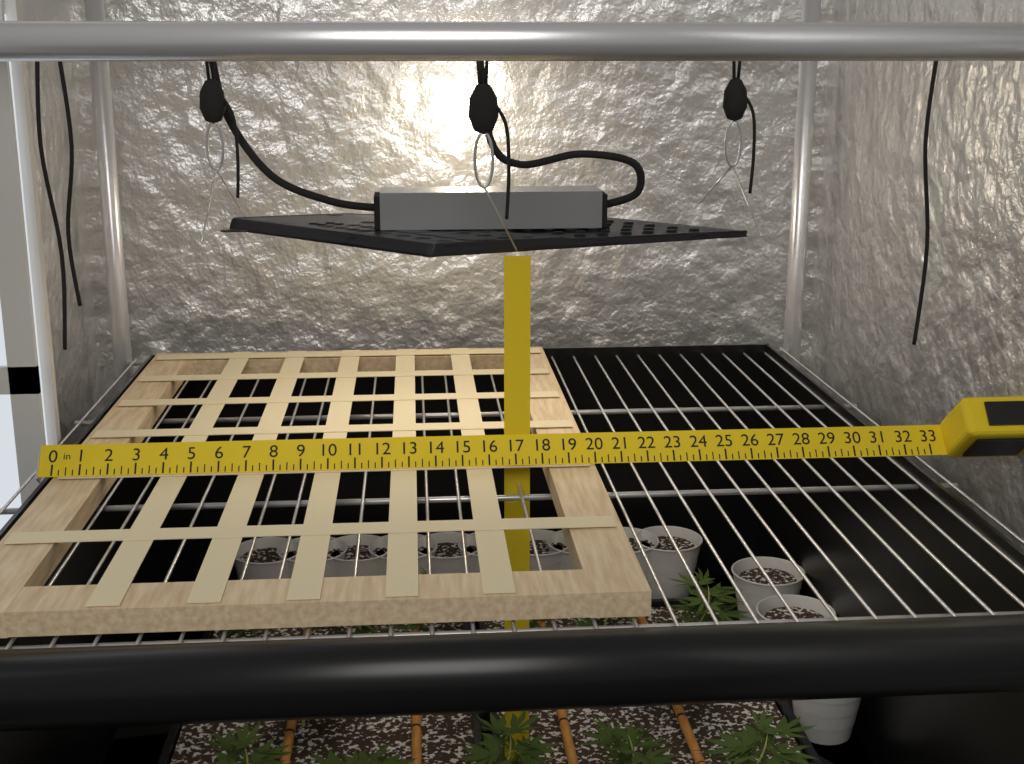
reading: 20.00 in
